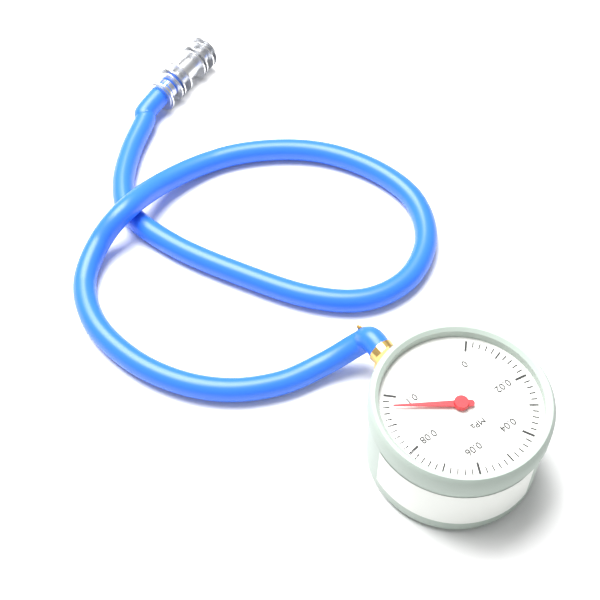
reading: 0.096 MPa
